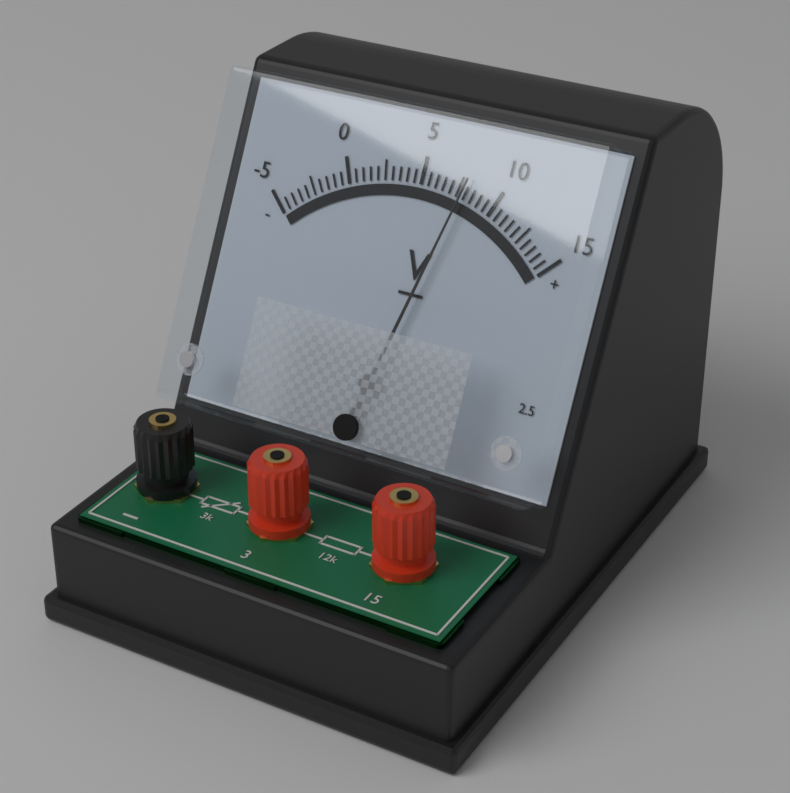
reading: 8.0 V
